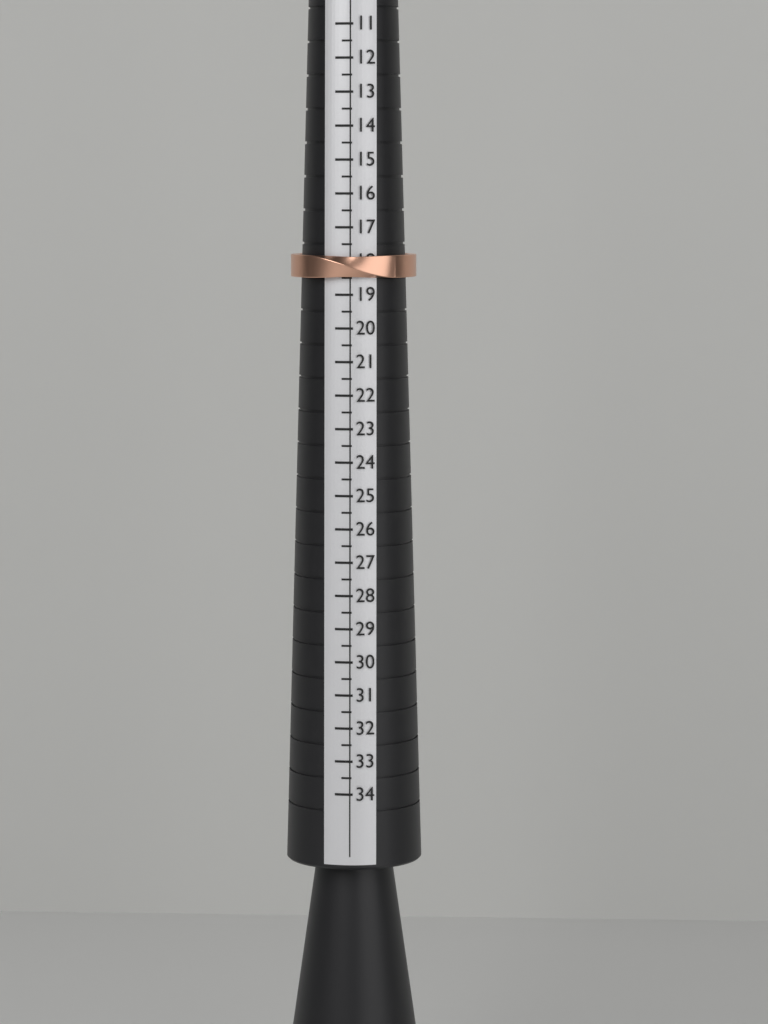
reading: 18.5 (no unit)
